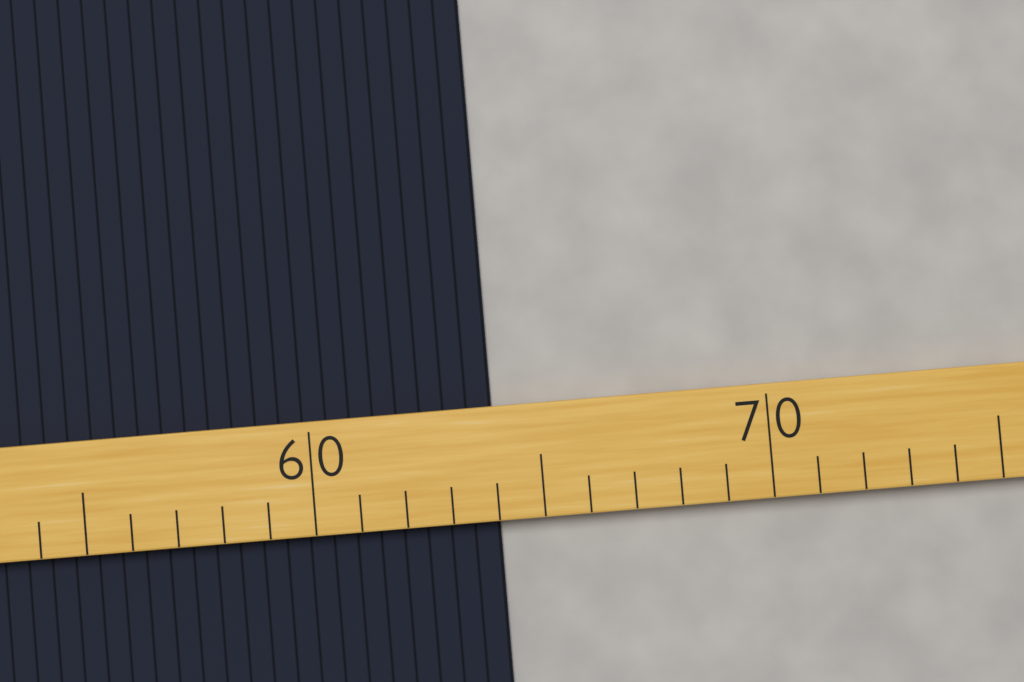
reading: 64 (no unit)
